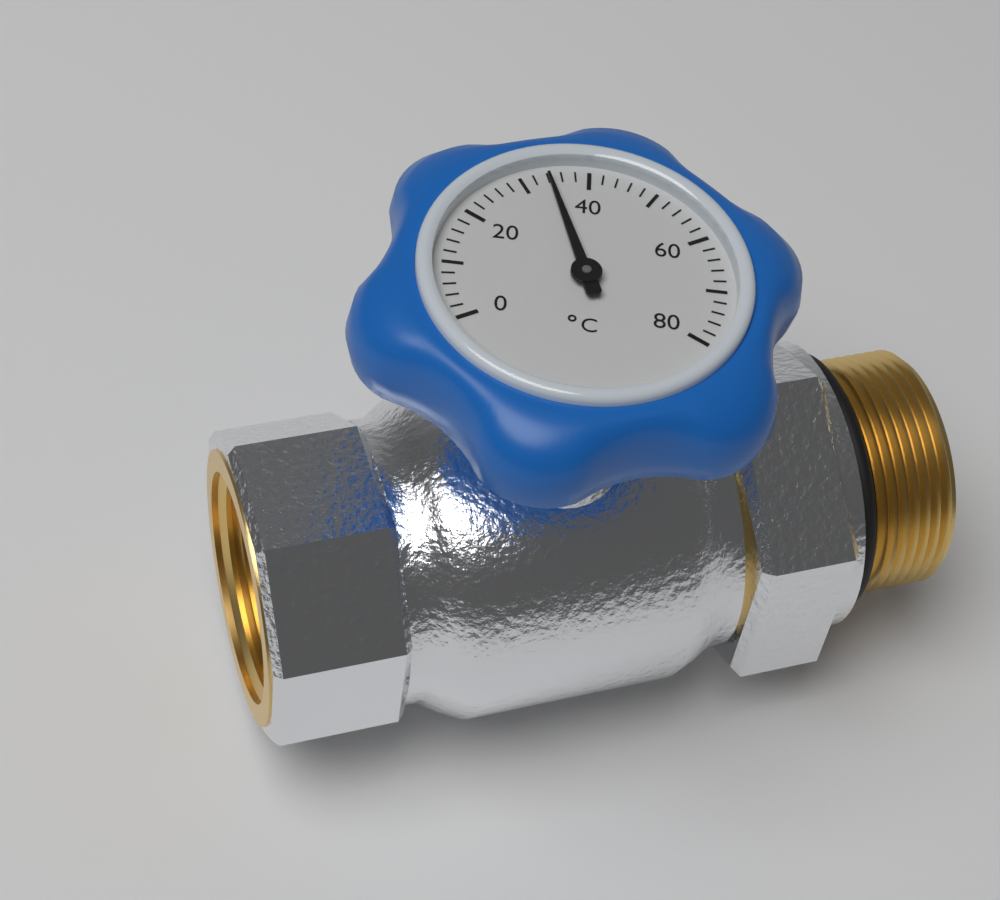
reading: 34 °C
